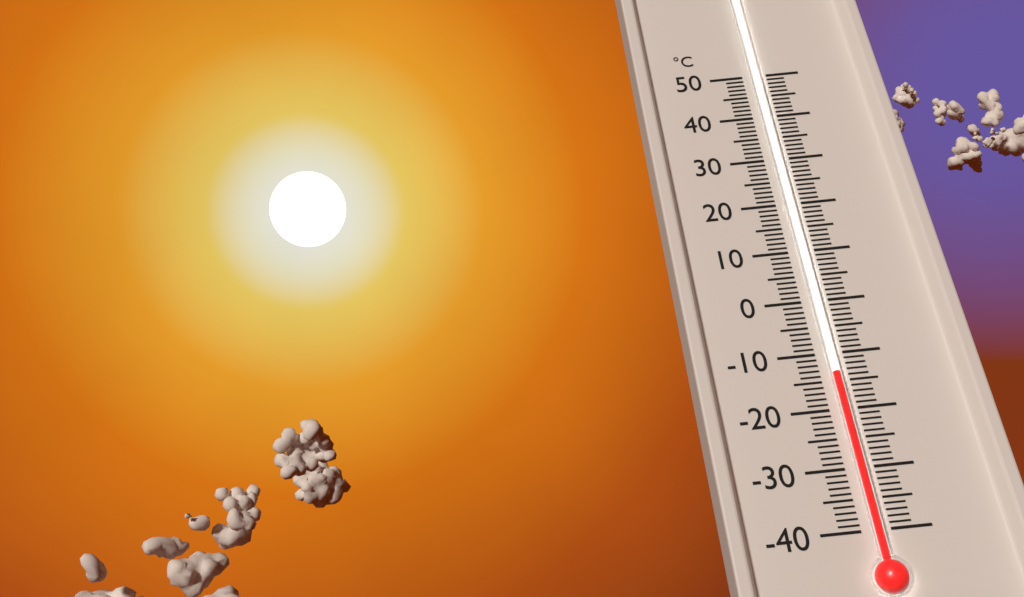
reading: -14 °C
